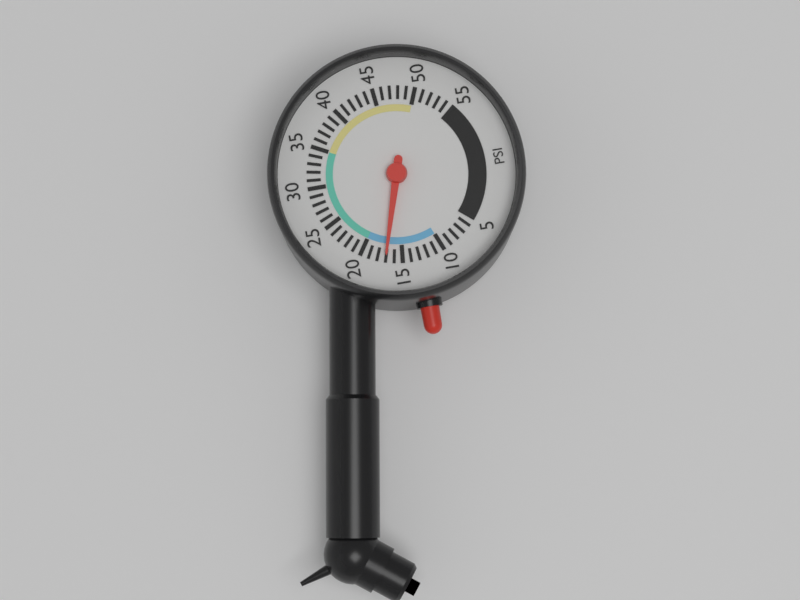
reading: 17 psi
